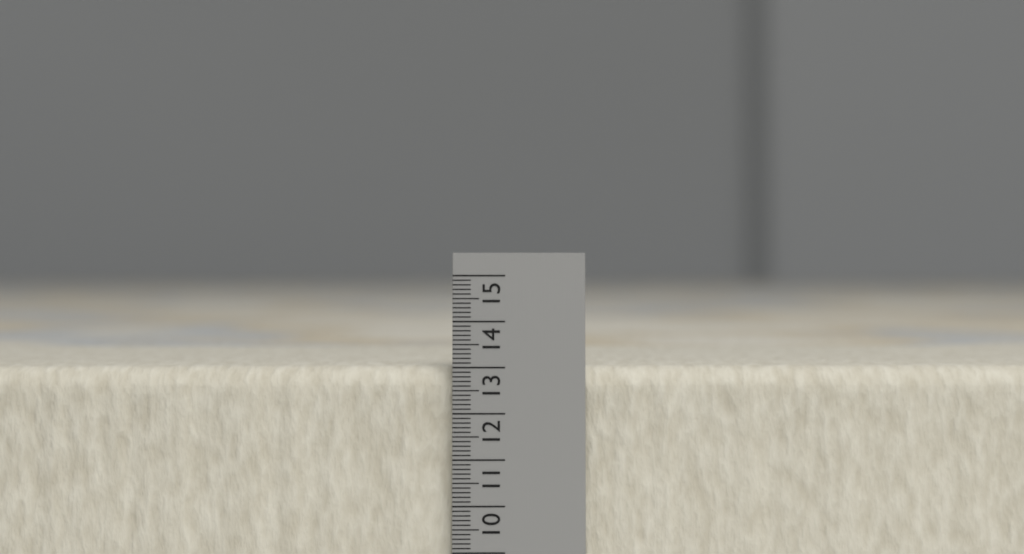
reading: 13.0 (no unit)
